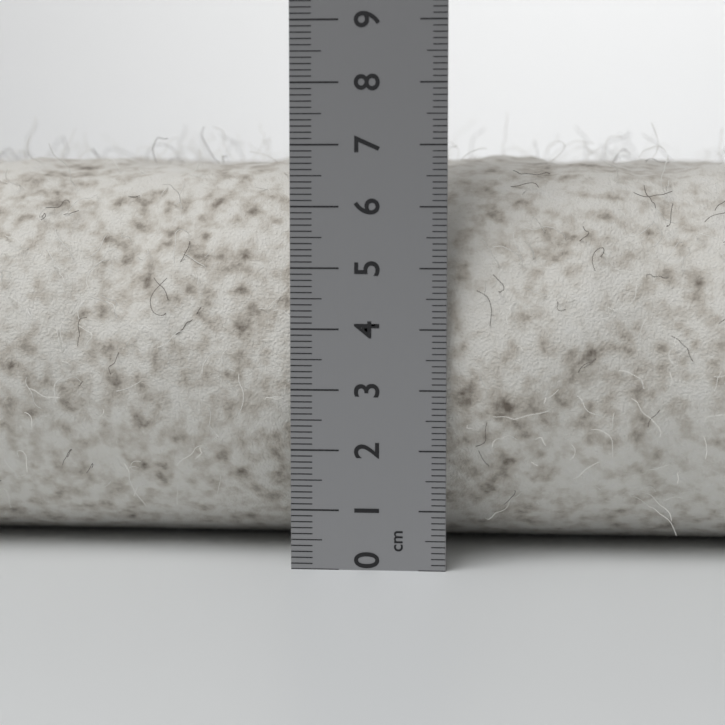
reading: 6.9 cm
